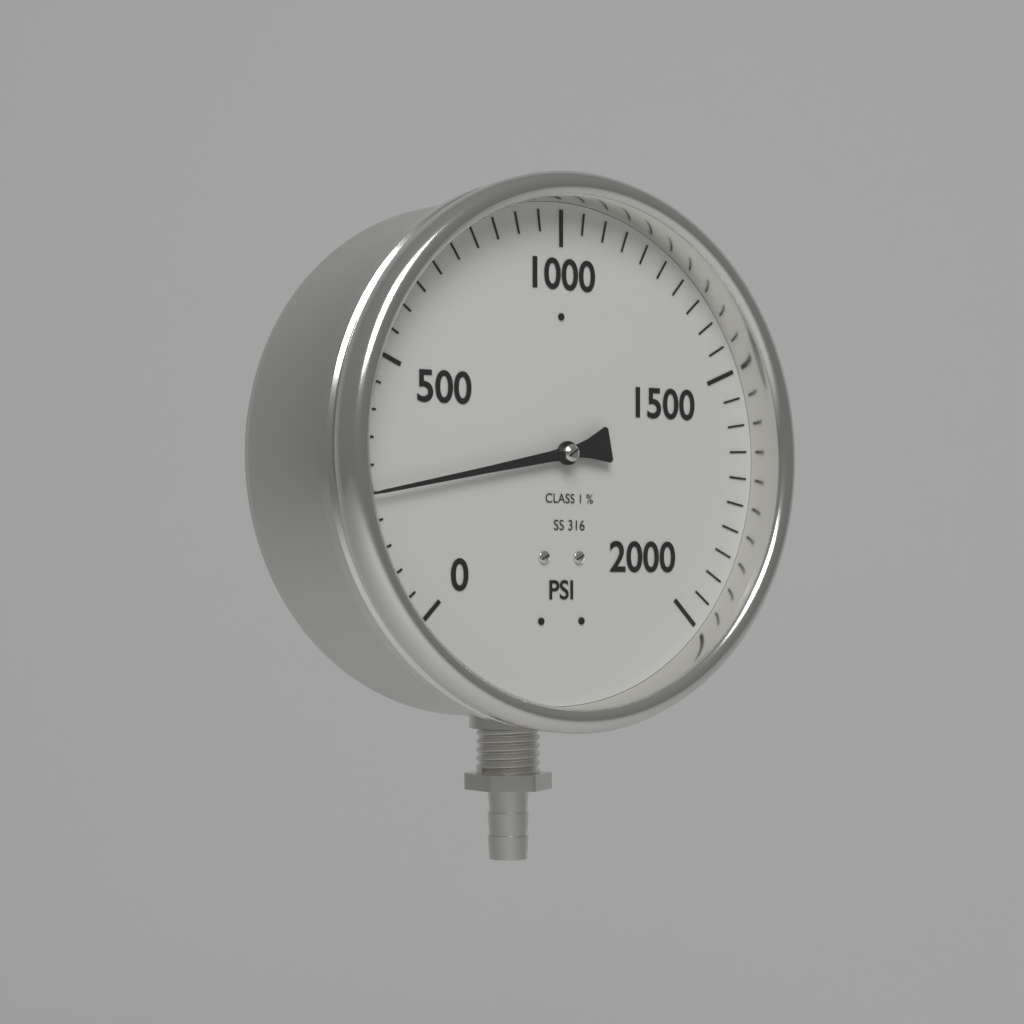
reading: 250 psi
